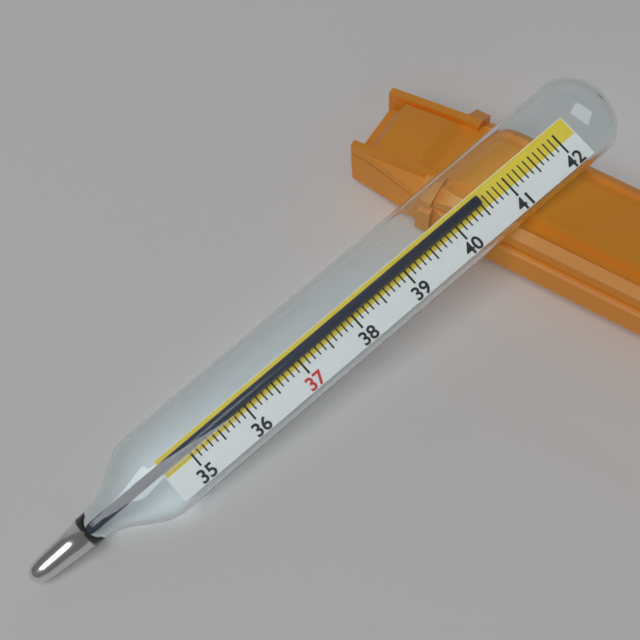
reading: 40.5 (no unit)
